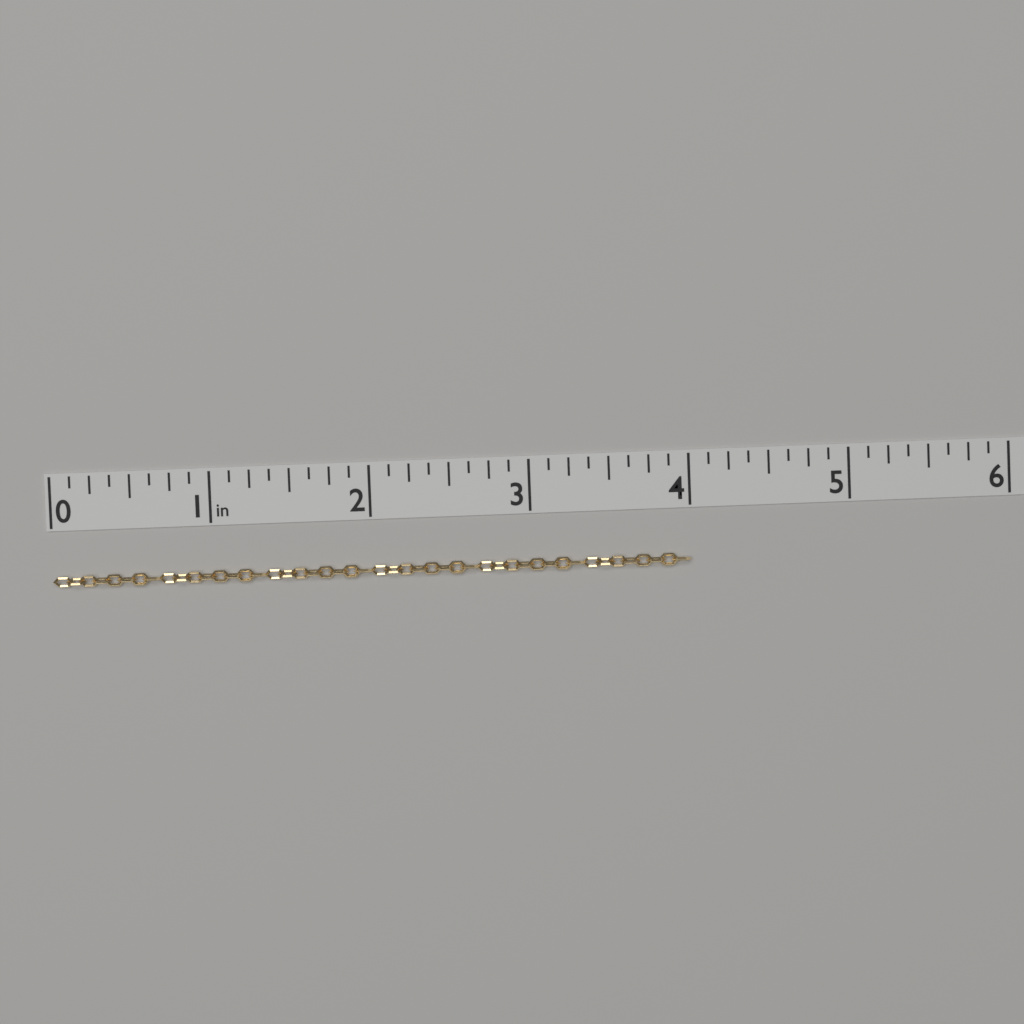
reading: 4.000 in
